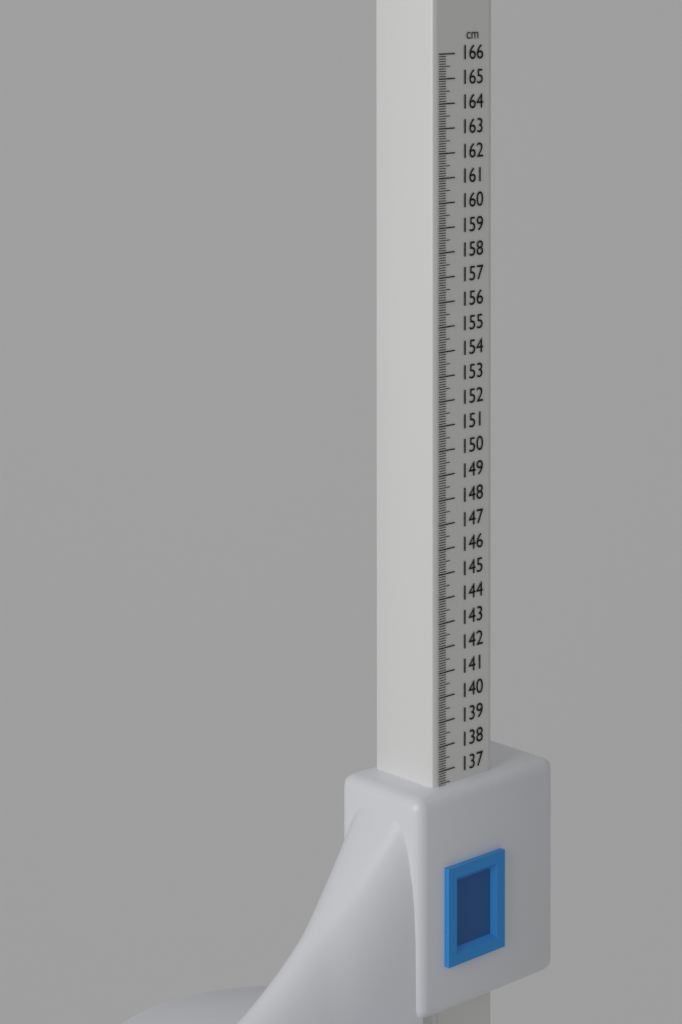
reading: 136.4 cm
